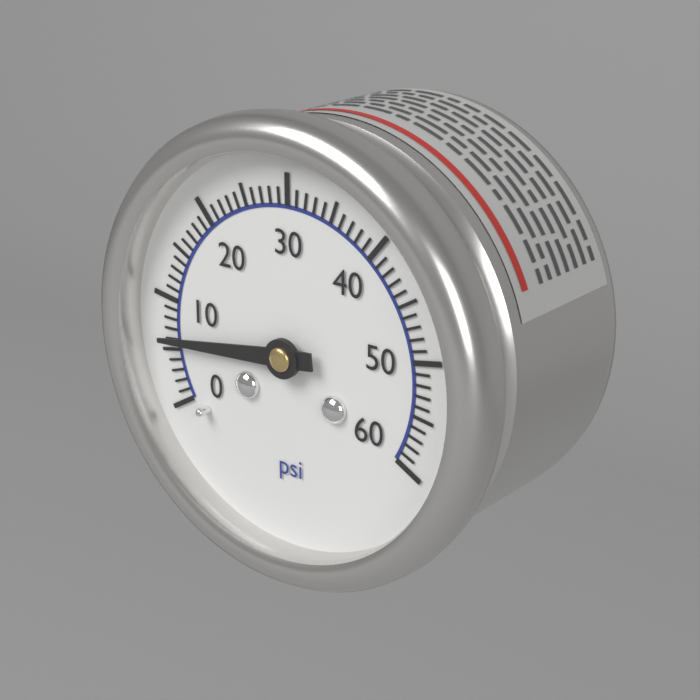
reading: 6 psi
